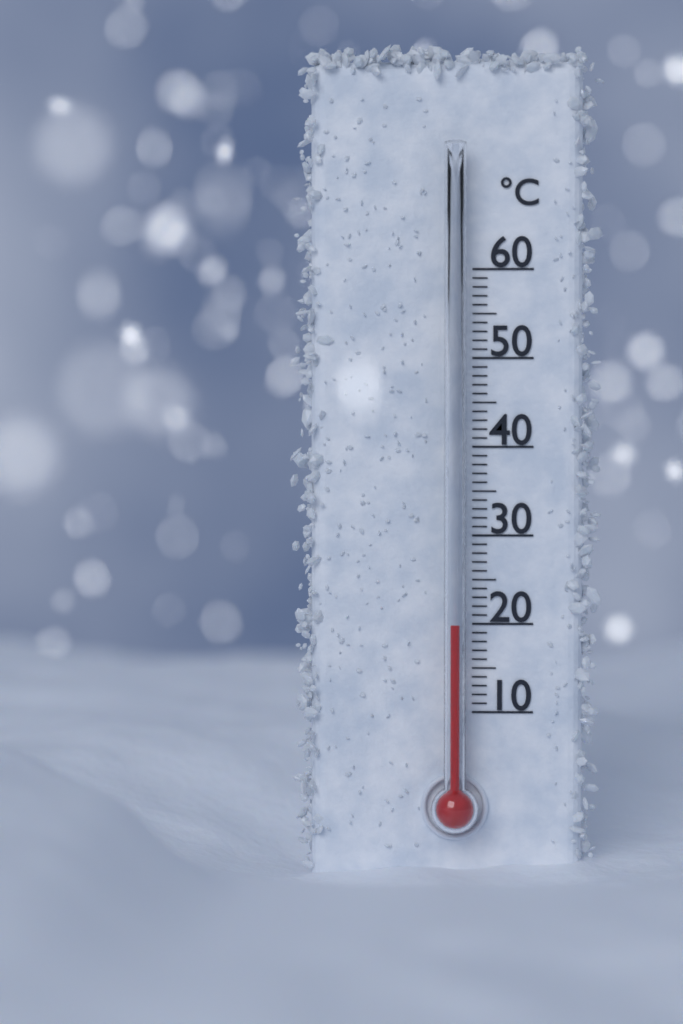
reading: 20 °C
